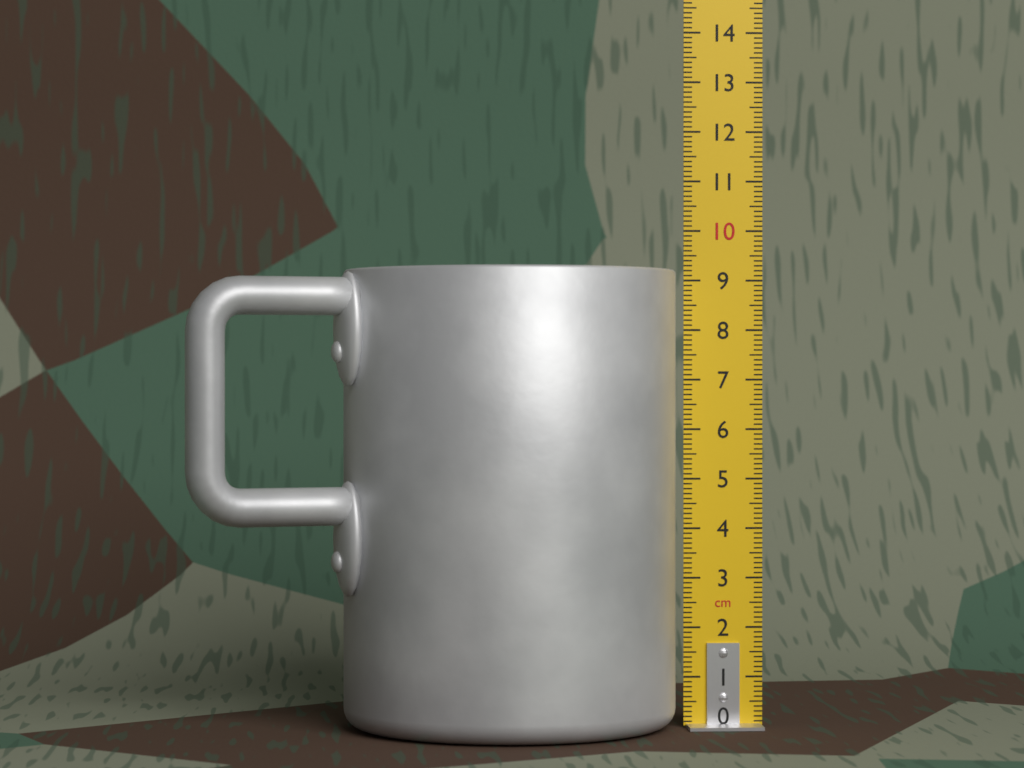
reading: 9.2 cm
